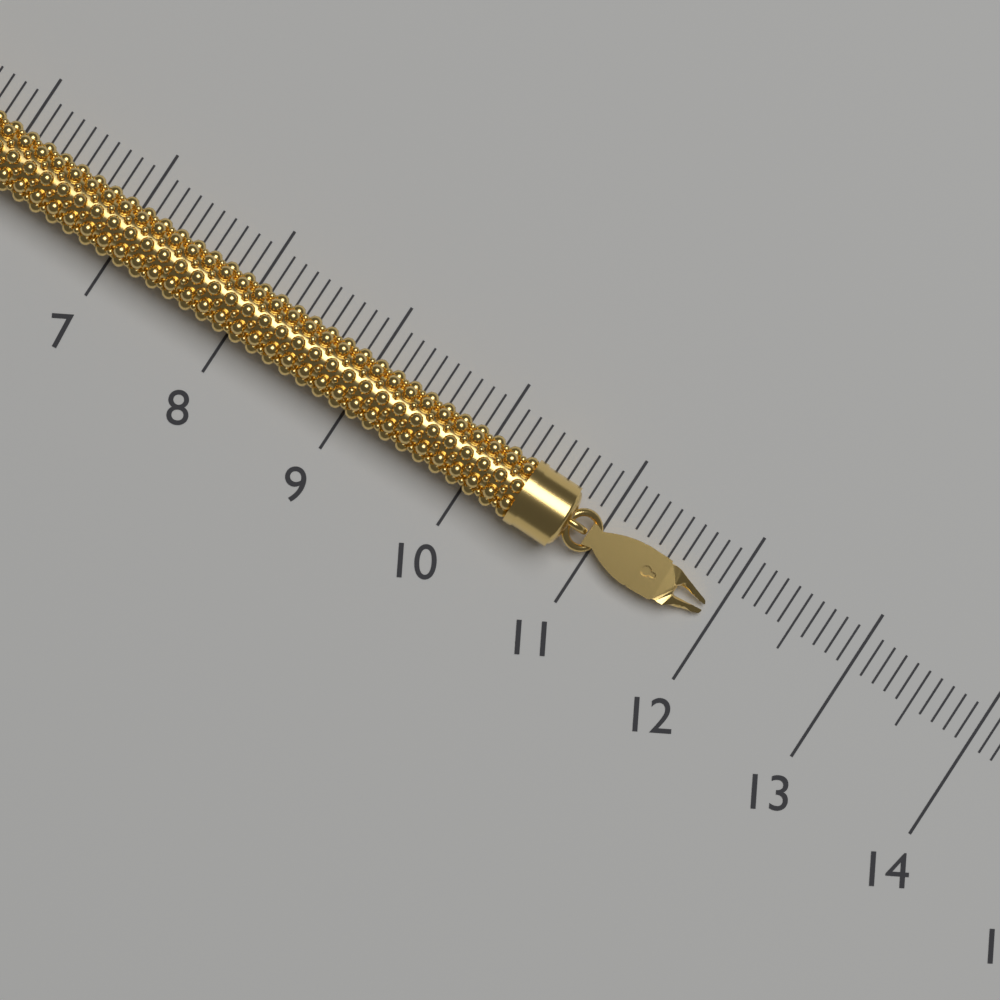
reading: 11.9 (no unit)
